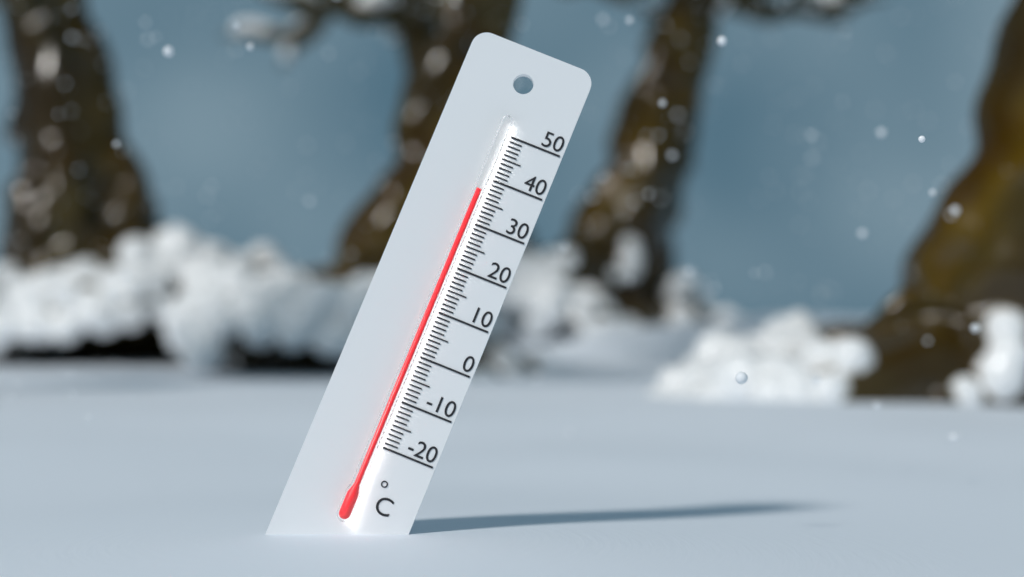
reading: 37 °C
